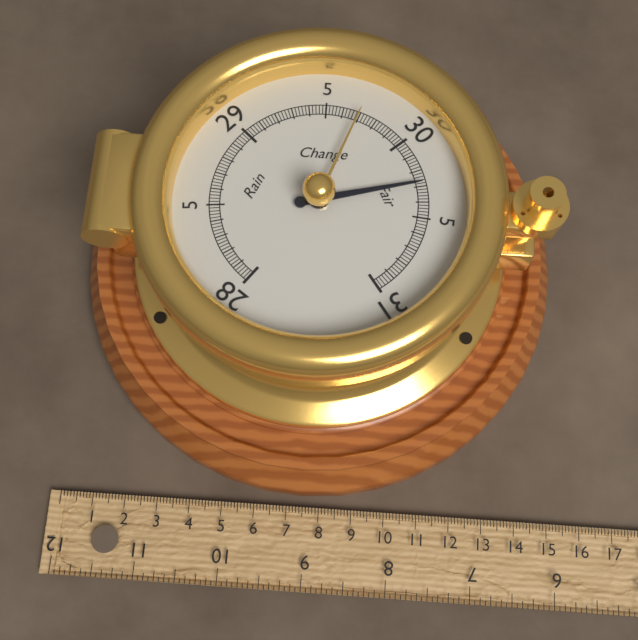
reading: 30.28 inHg
